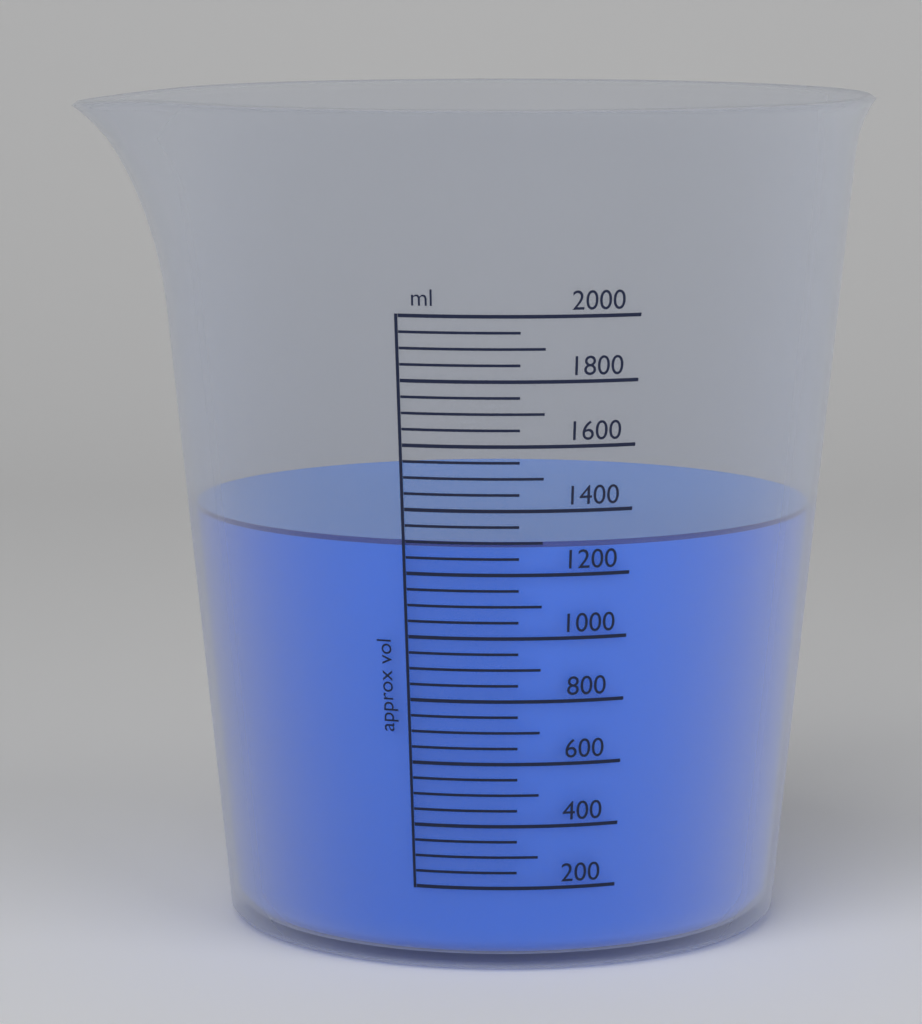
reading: 1300 ml
